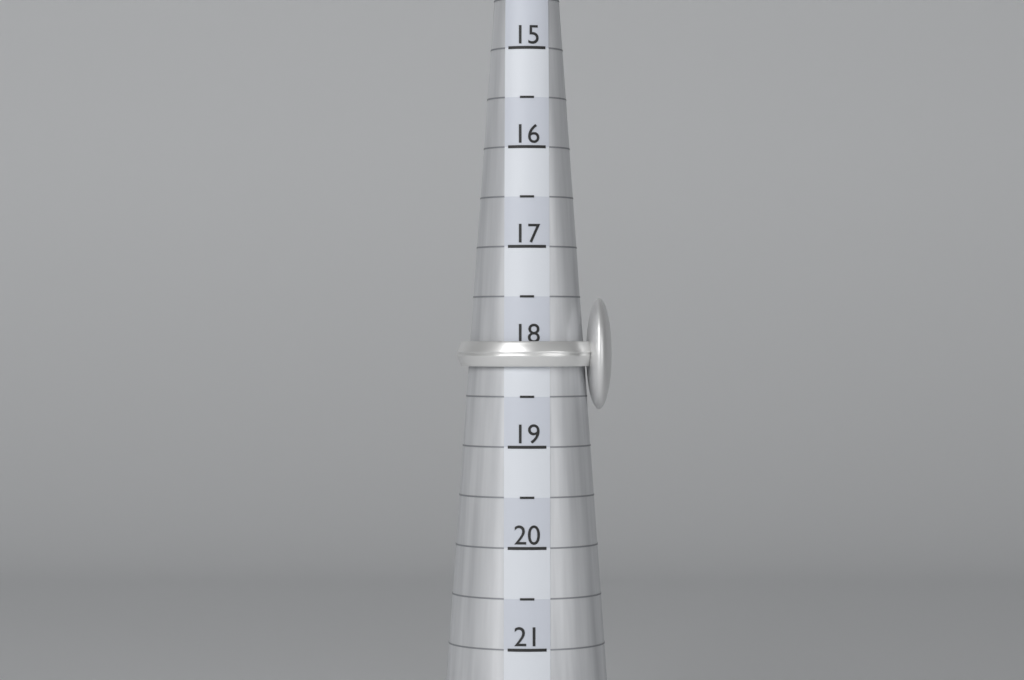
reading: 18.2 (no unit)
